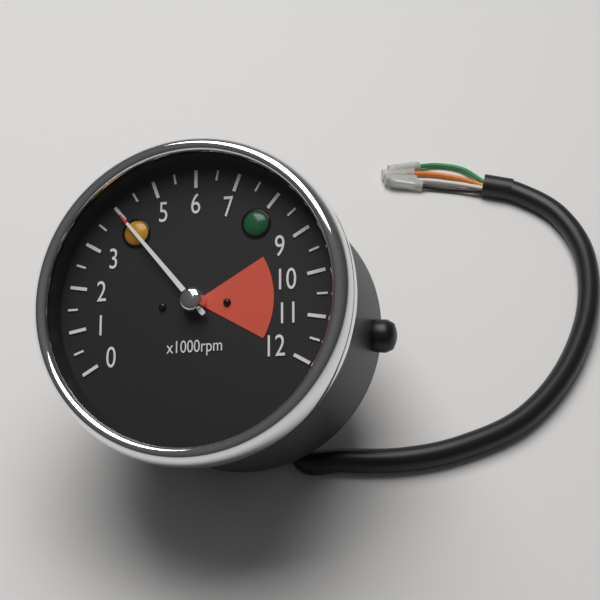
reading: 4.0 x1000rpm
